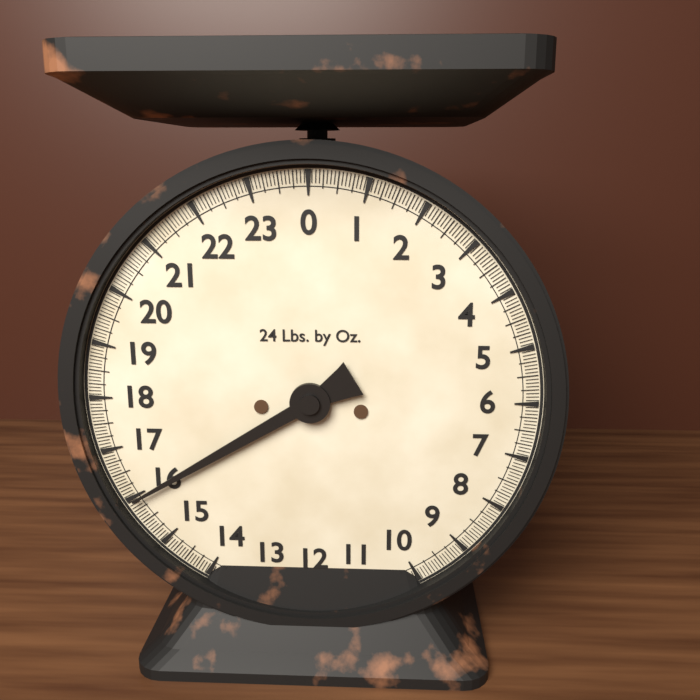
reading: 15.9375 lb
